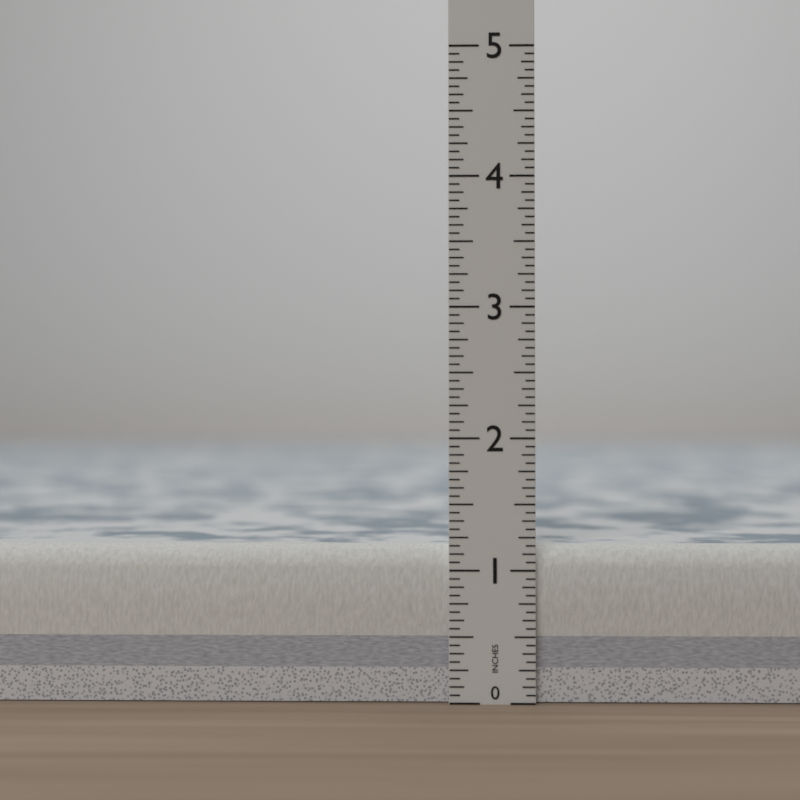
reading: 1.1875 in
